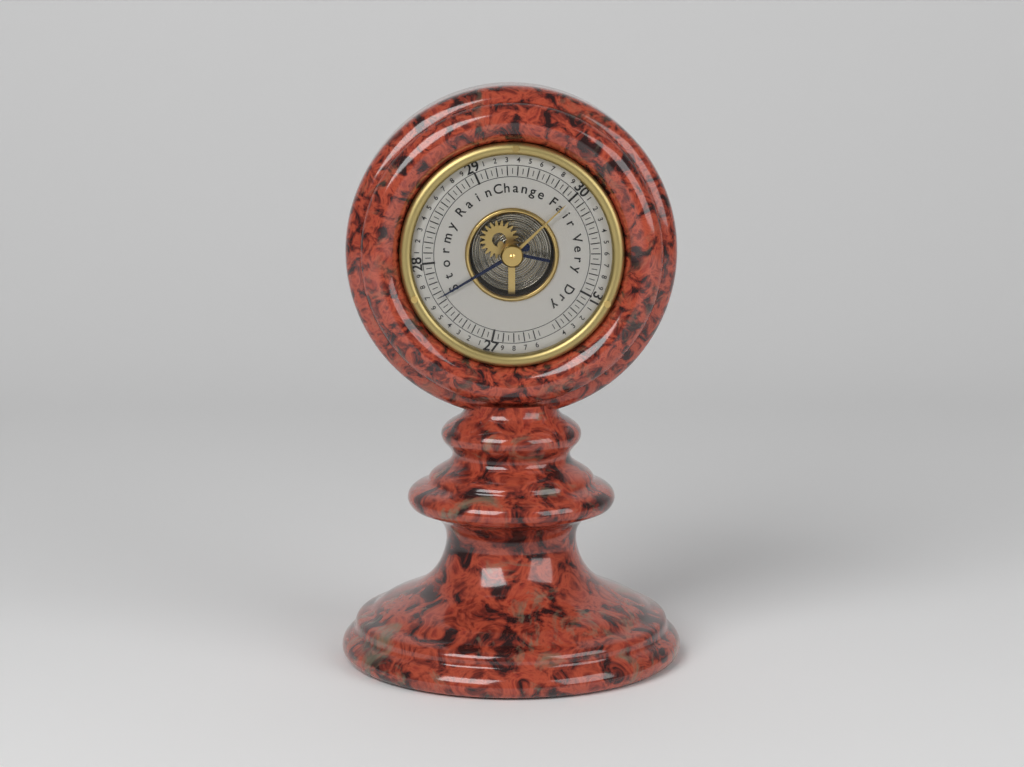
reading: 27.65 (no unit)
